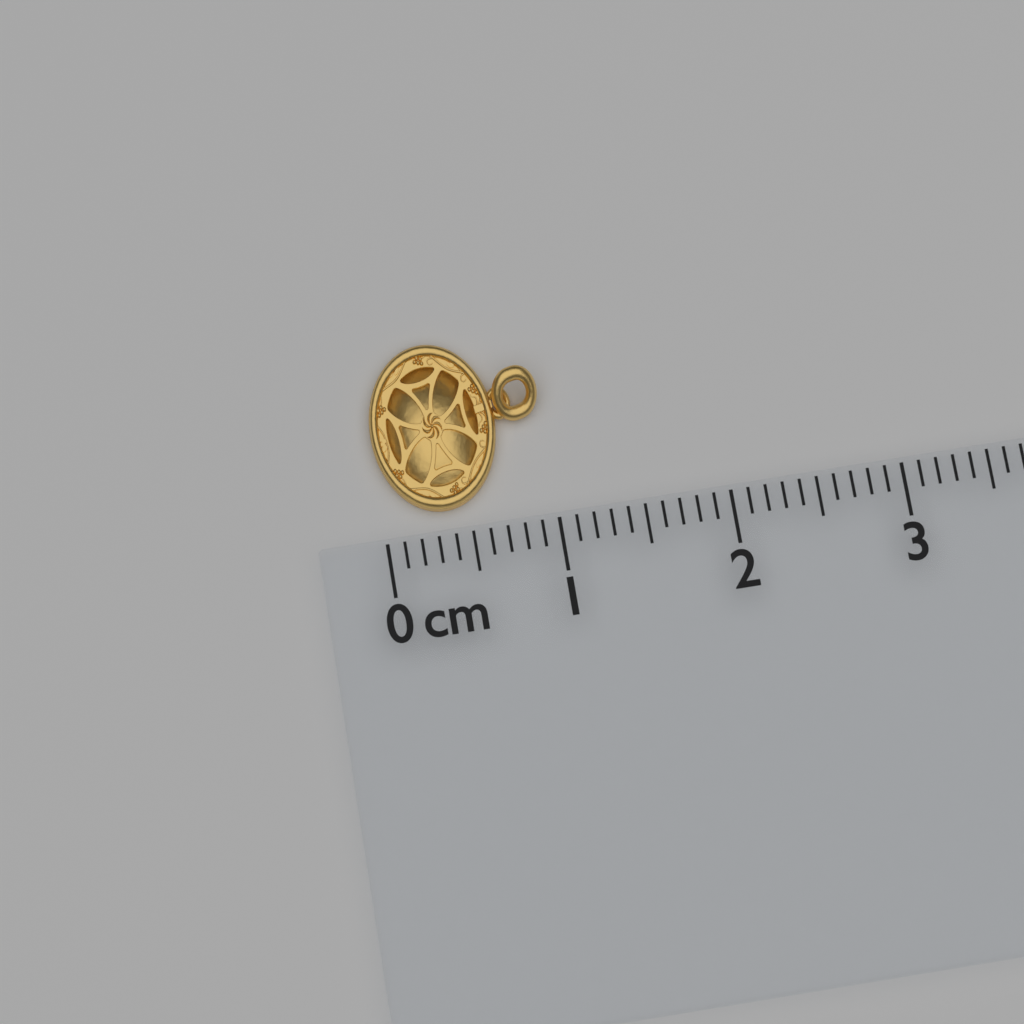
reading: 1.0 cm
